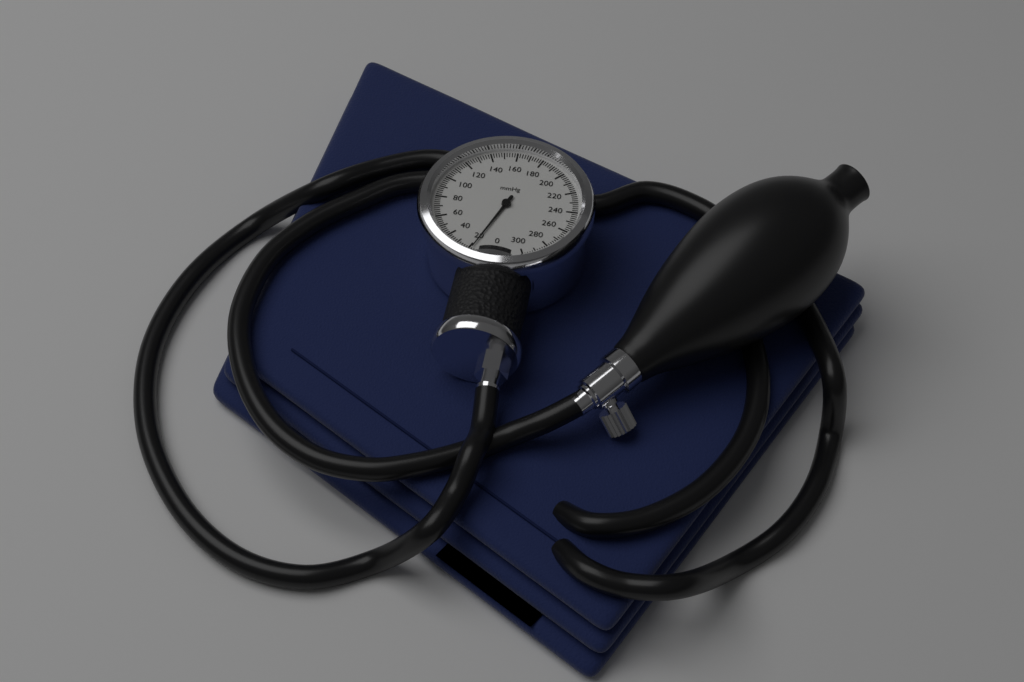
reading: 18 mmHg
